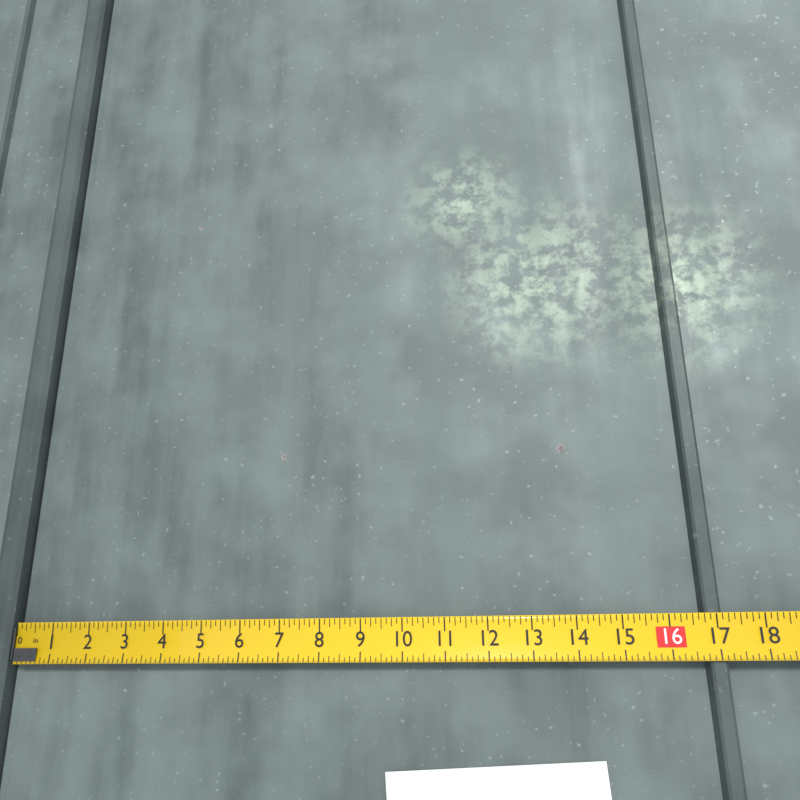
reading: 17.125 in
